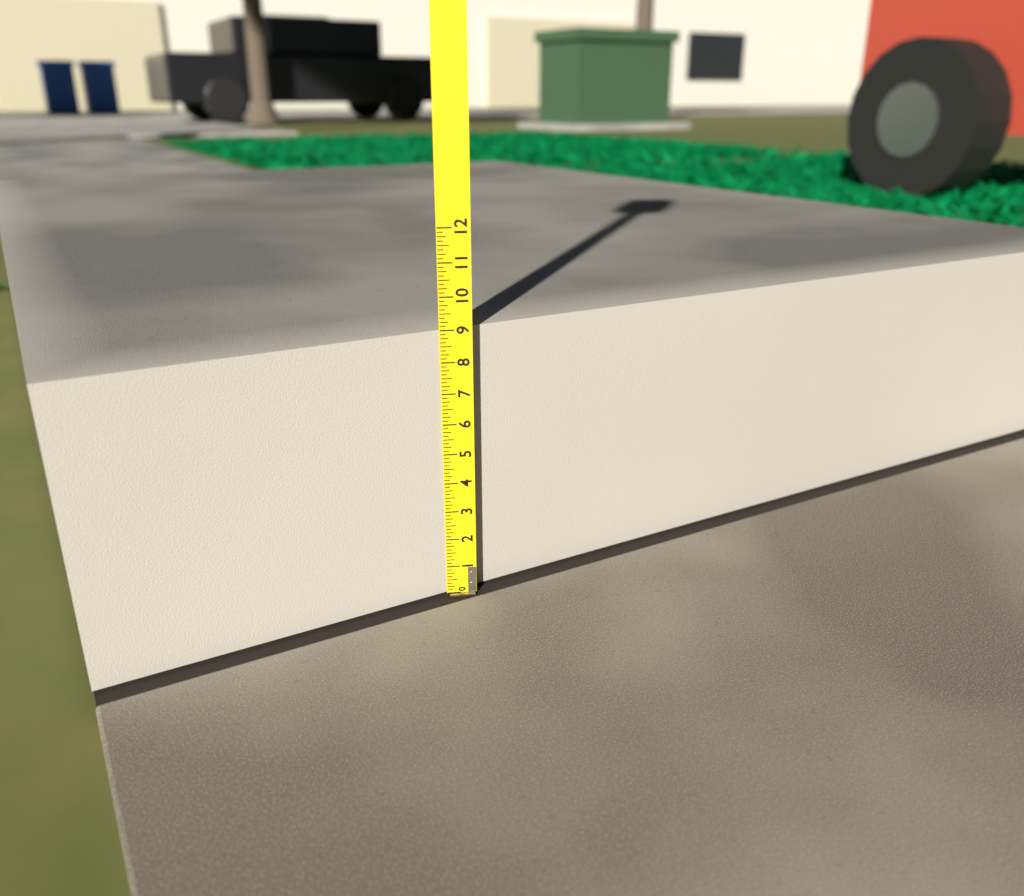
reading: 9.000 (no unit)
